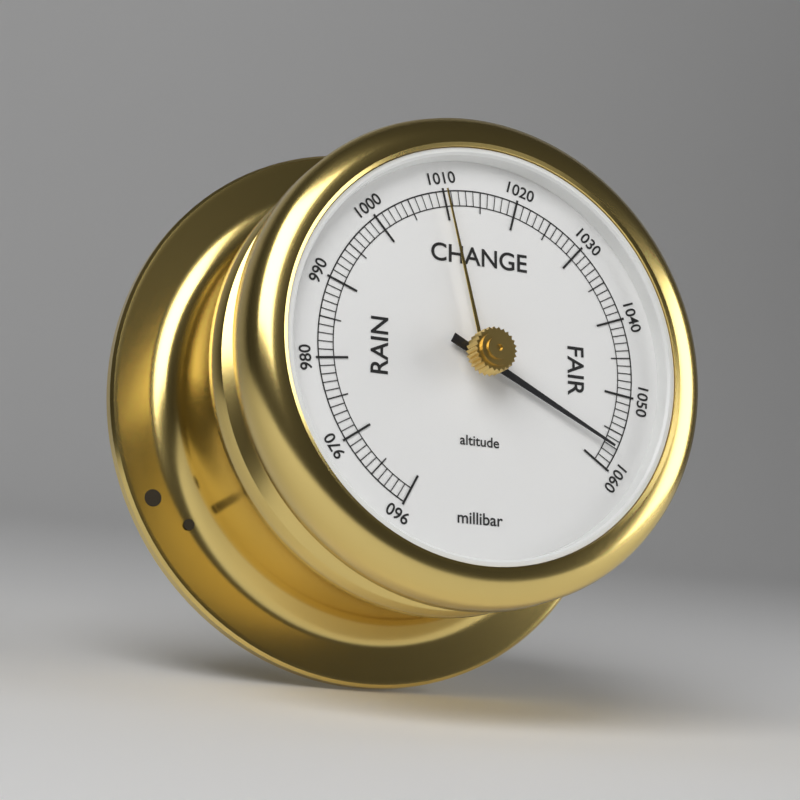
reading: 1057 millibar
